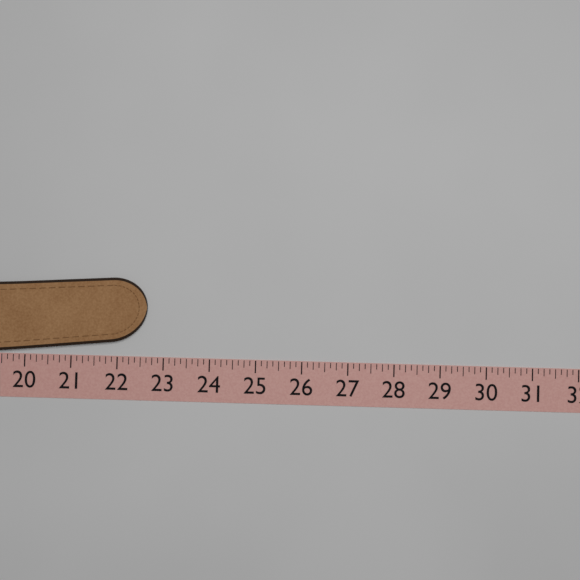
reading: 22.625 (no unit)
